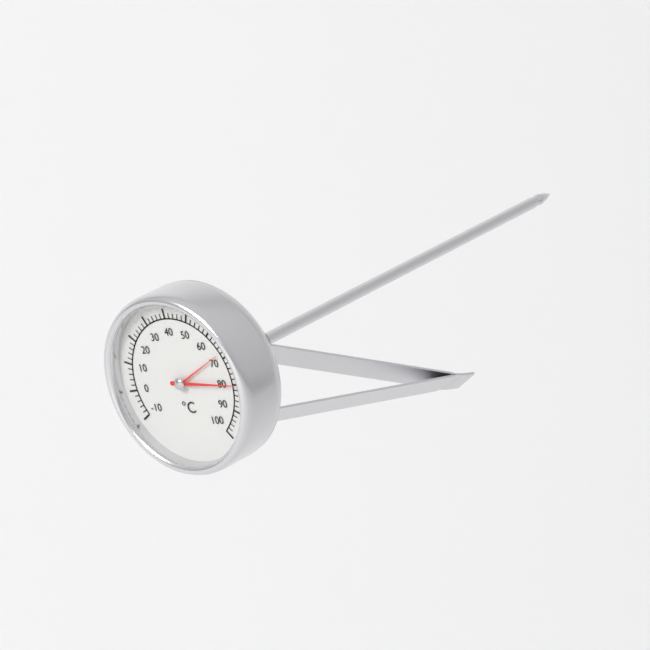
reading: 80 °C
